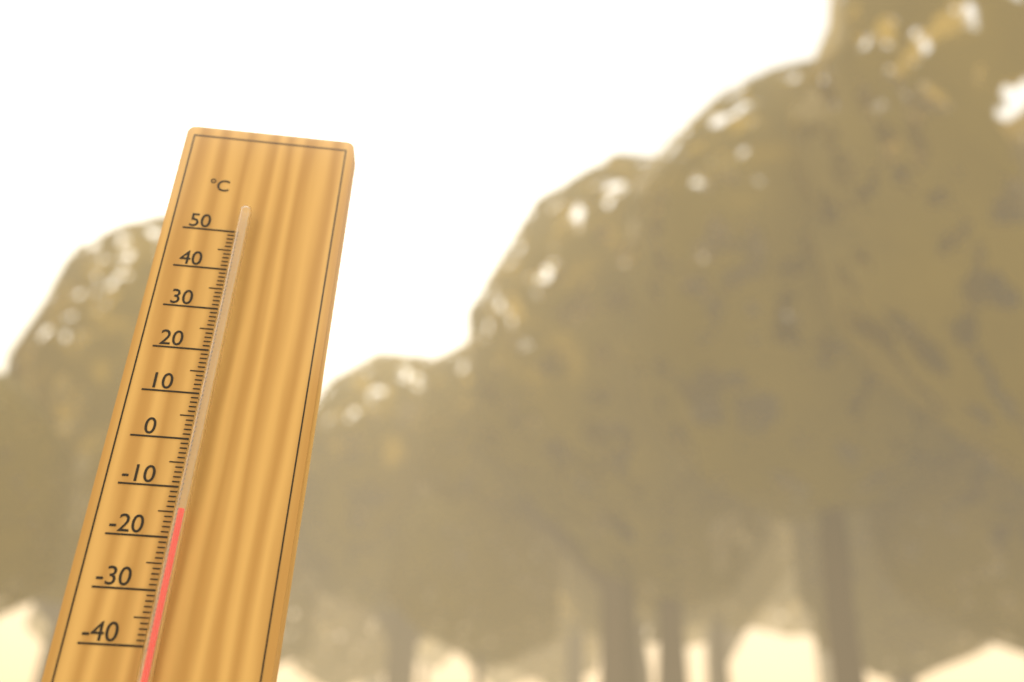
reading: -15 °C
